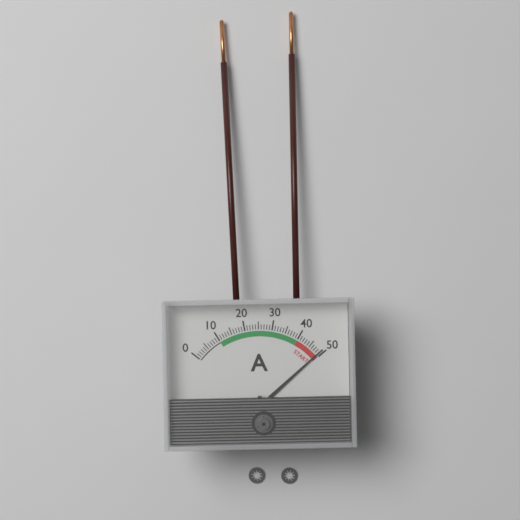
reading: 49 A
